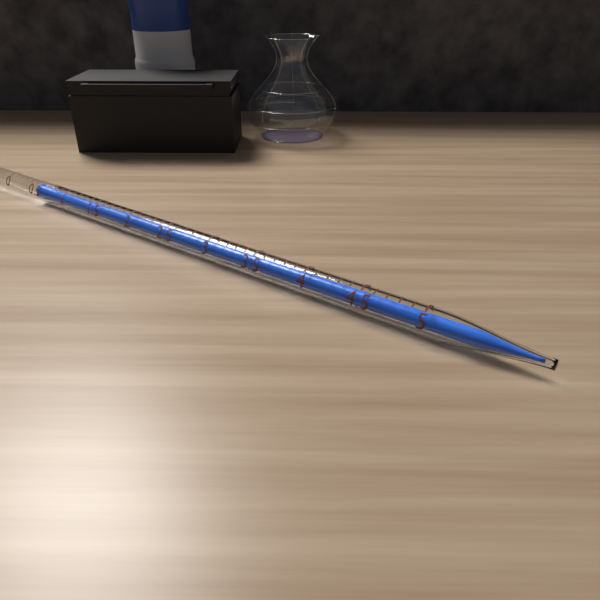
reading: 0.5 ml
